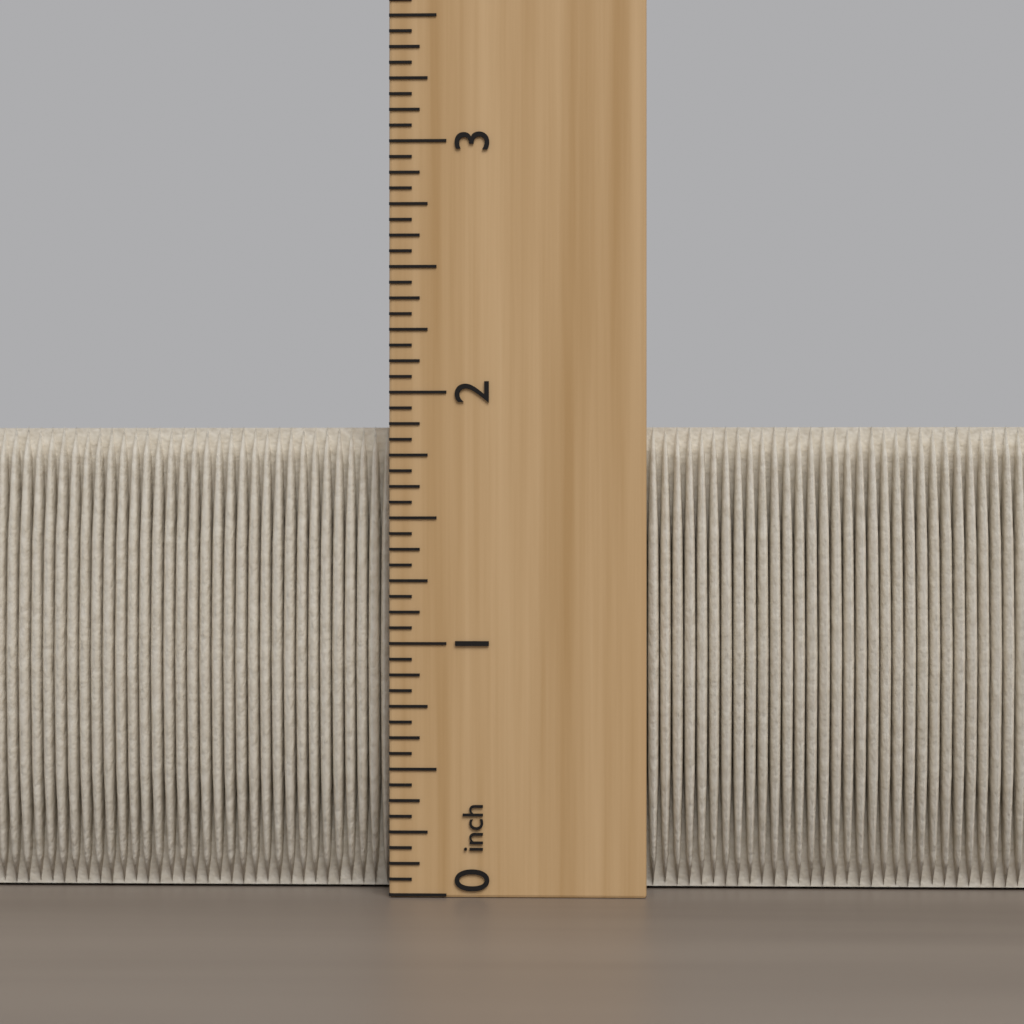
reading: 1.8750 inch
